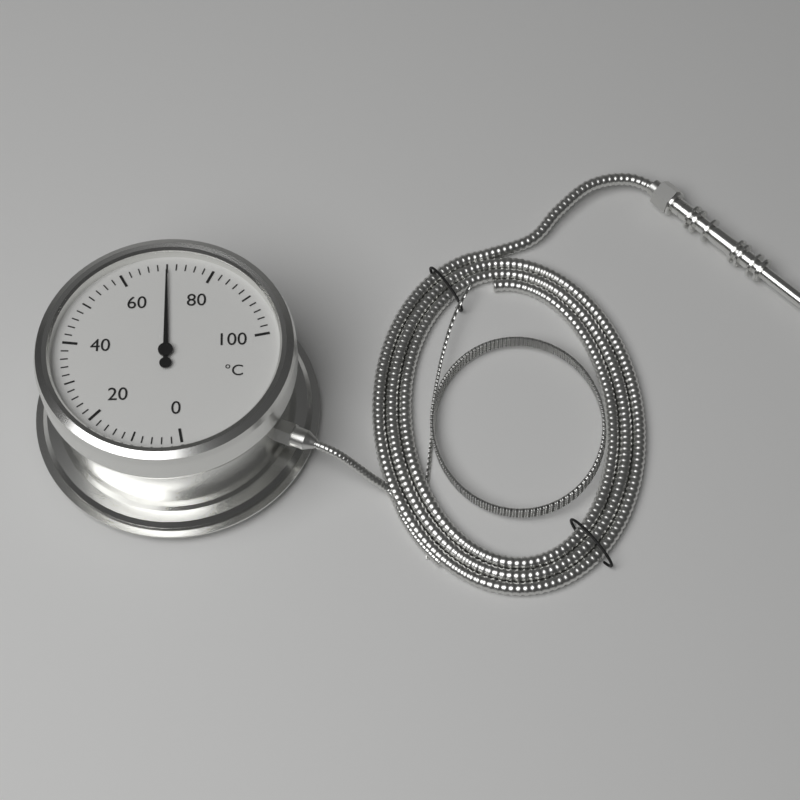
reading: 70 °C
